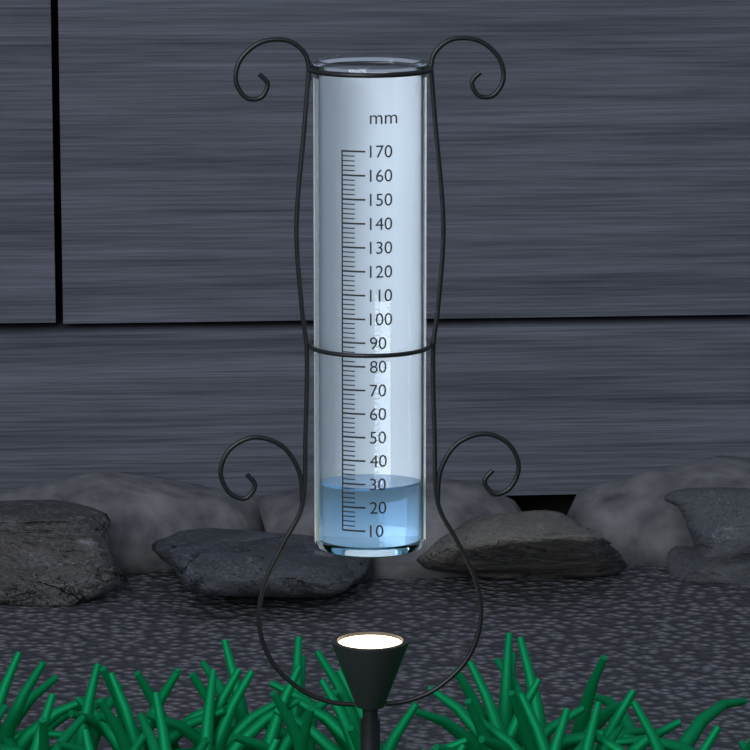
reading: 28 mm
